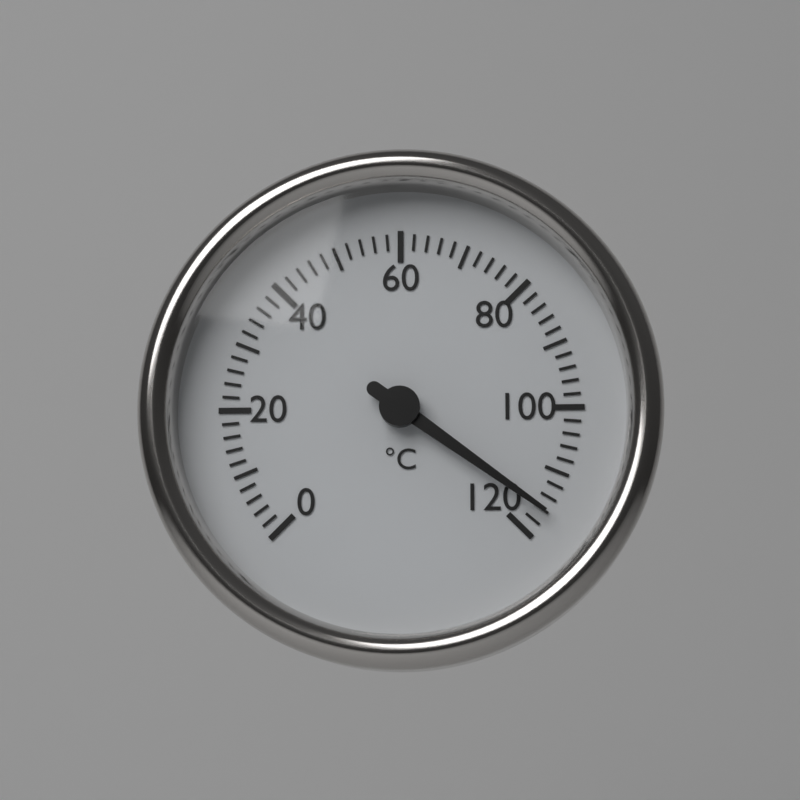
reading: 116 °C
